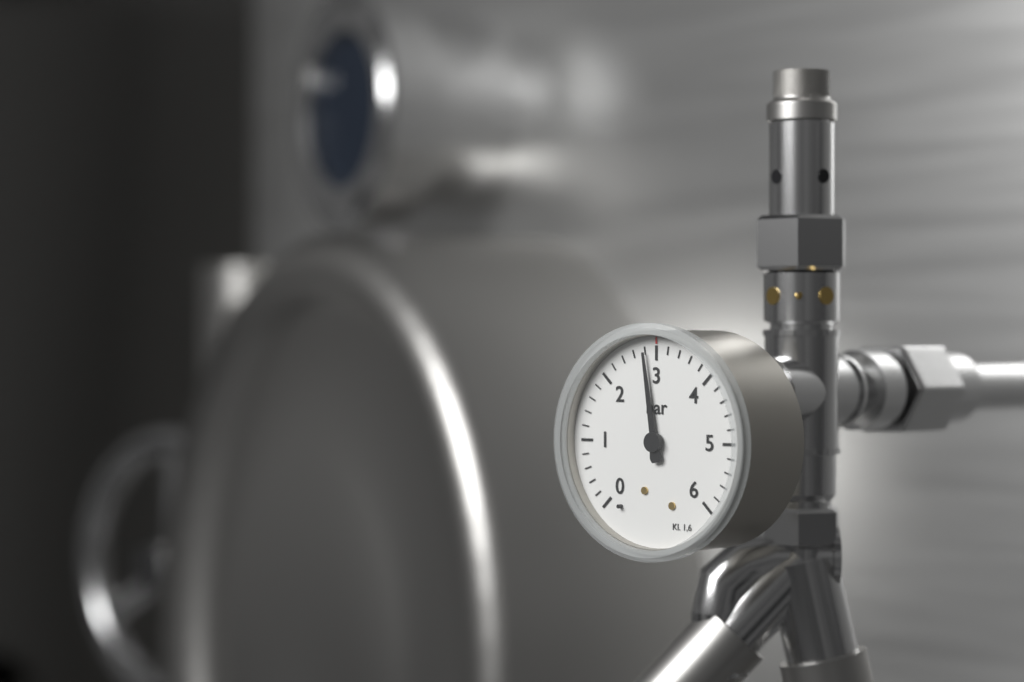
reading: 2.8 bar
